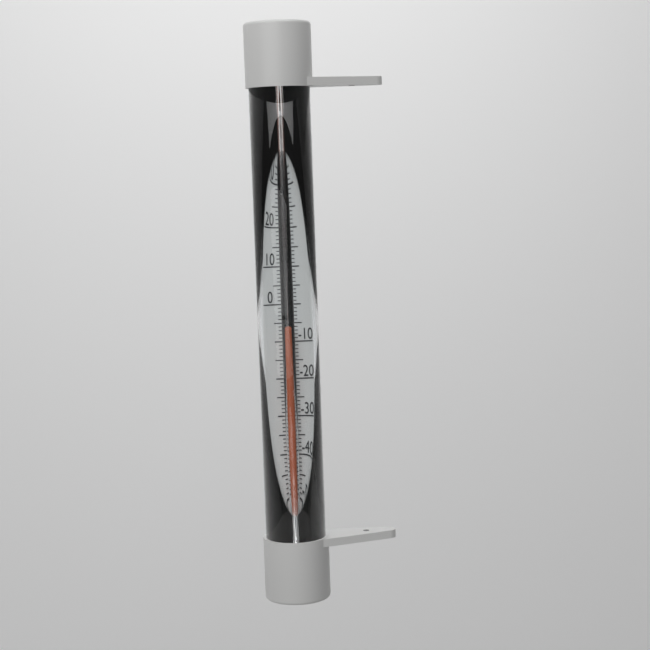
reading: -7 °C
